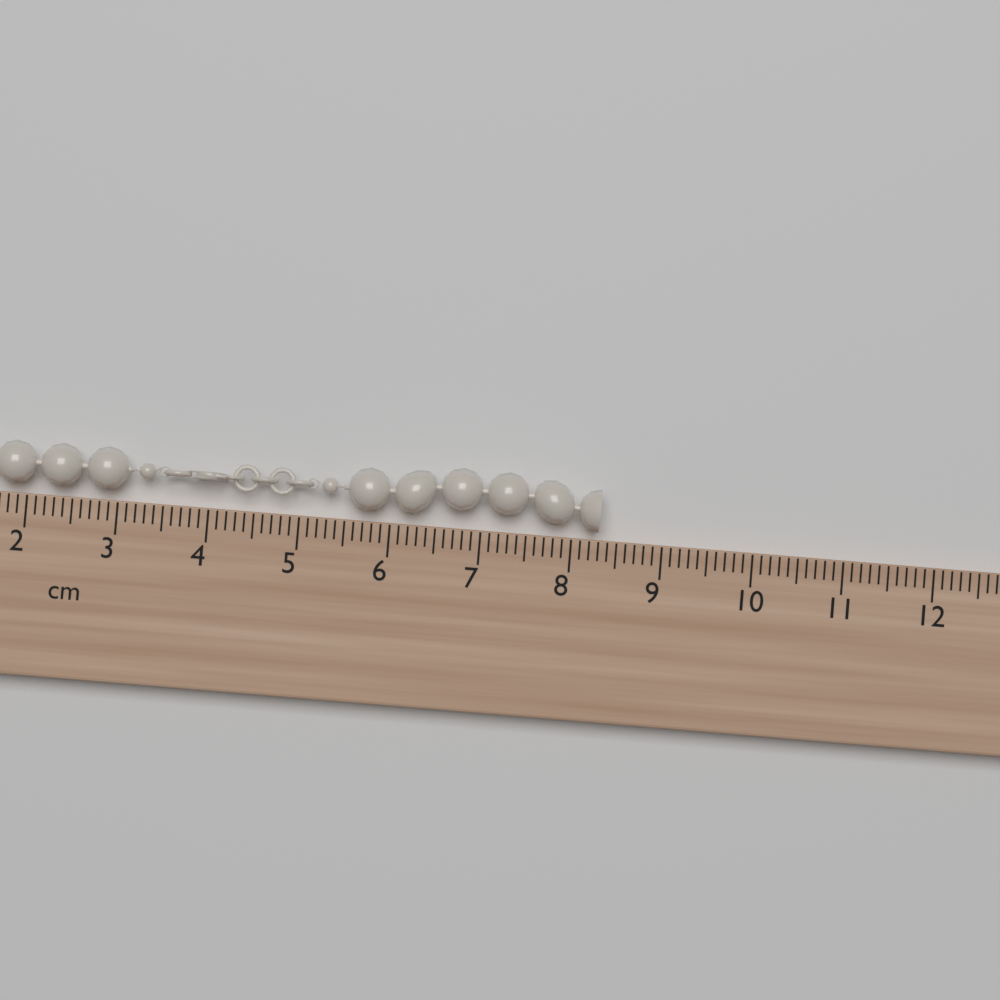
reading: 8.3 cm
